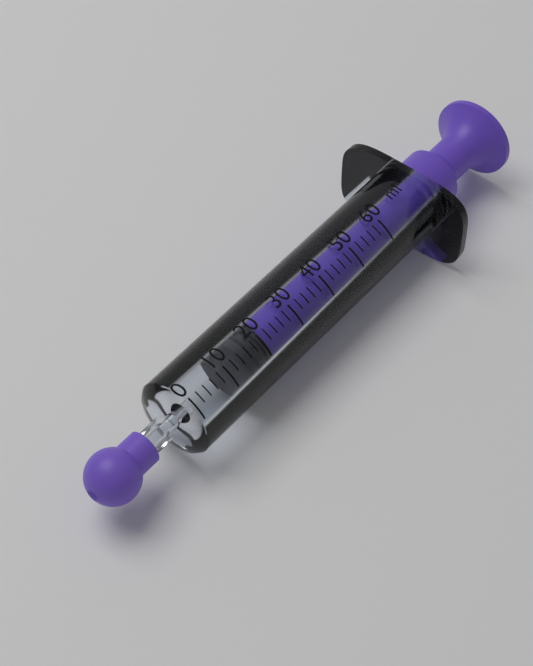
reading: 14 ml
